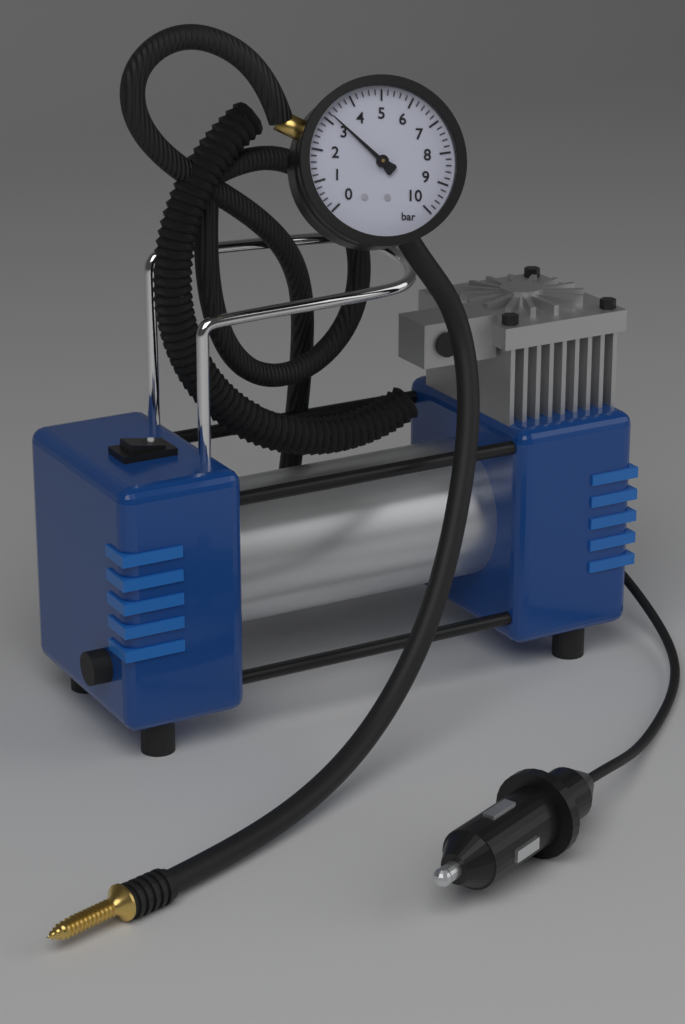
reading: 3.2 bar
